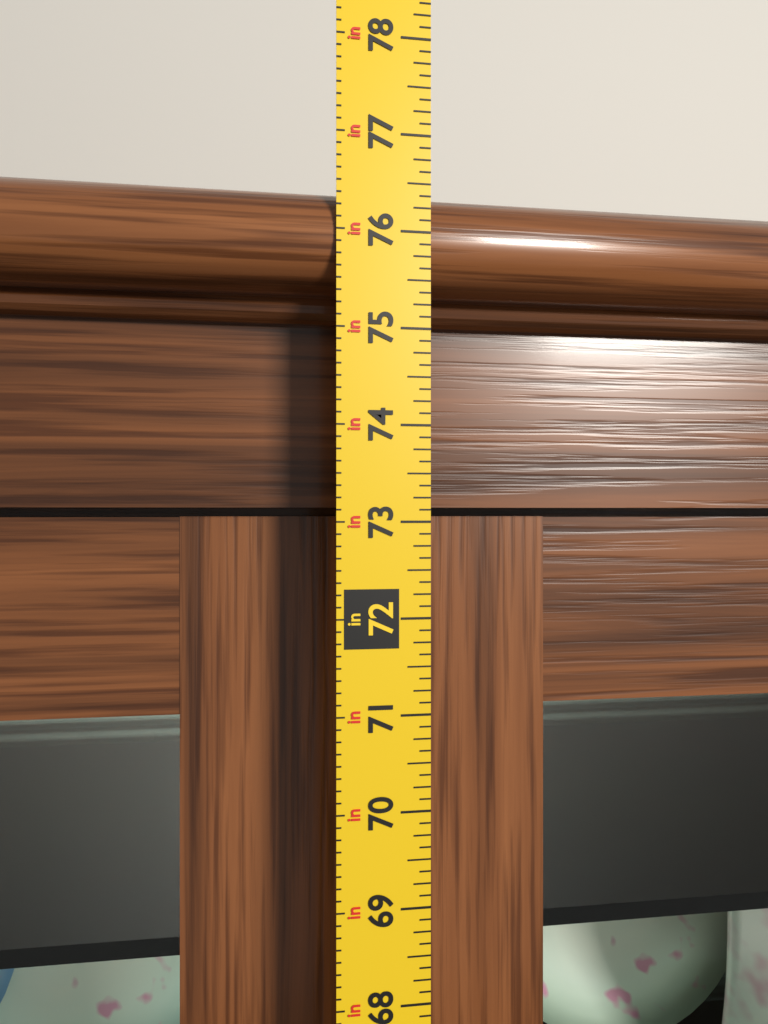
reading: 76.500 in
